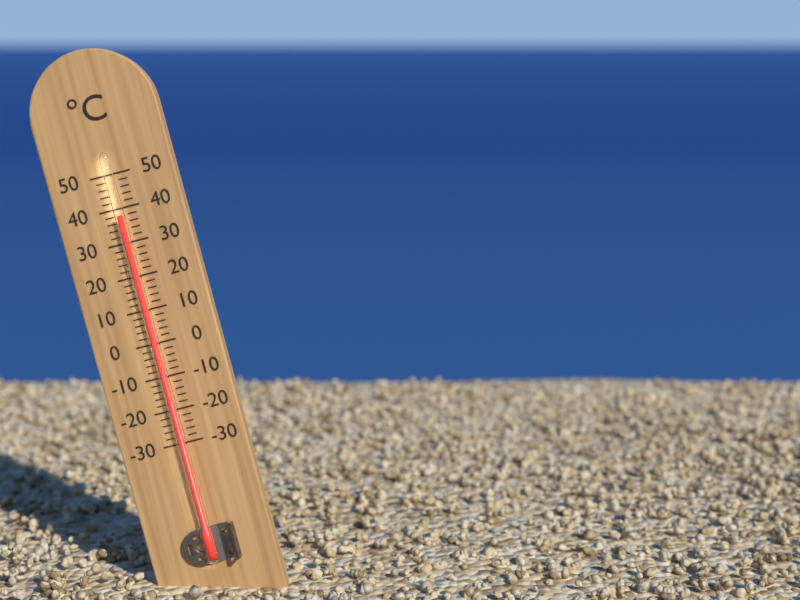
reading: 38 °C
